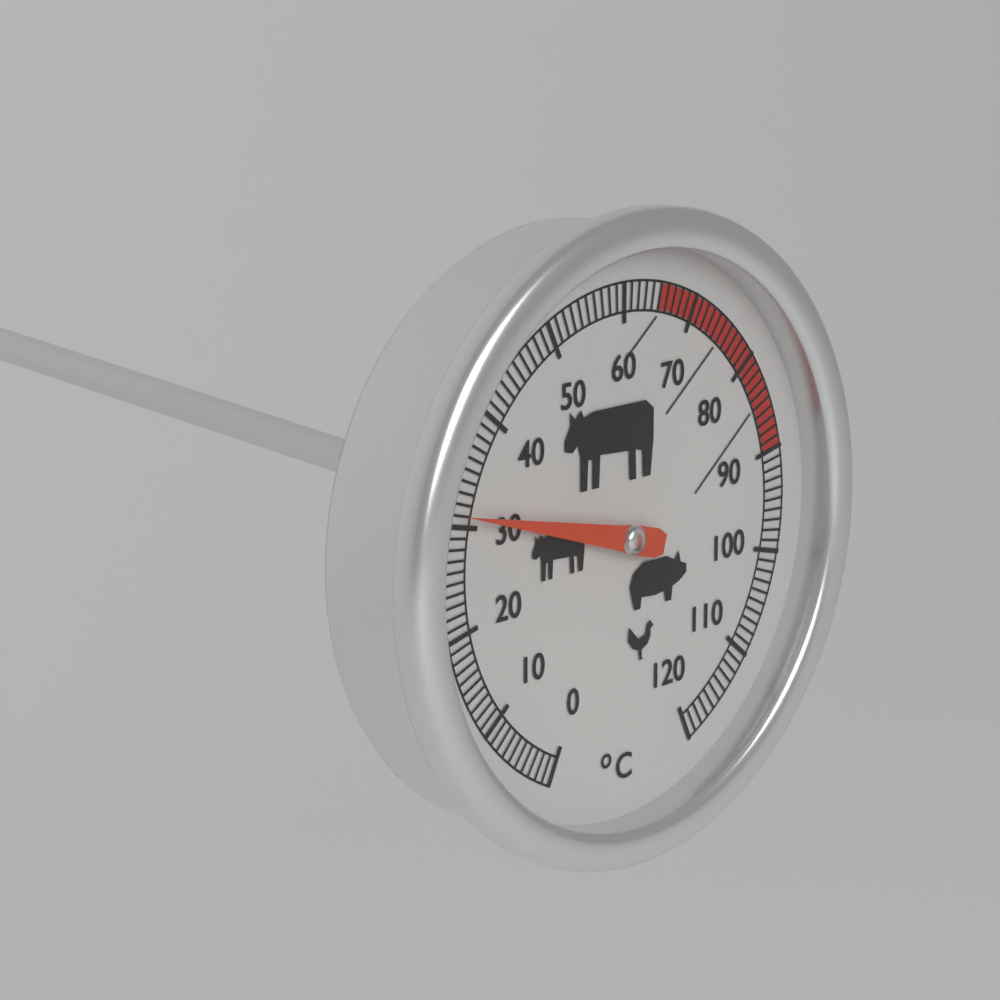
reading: 31 °C
